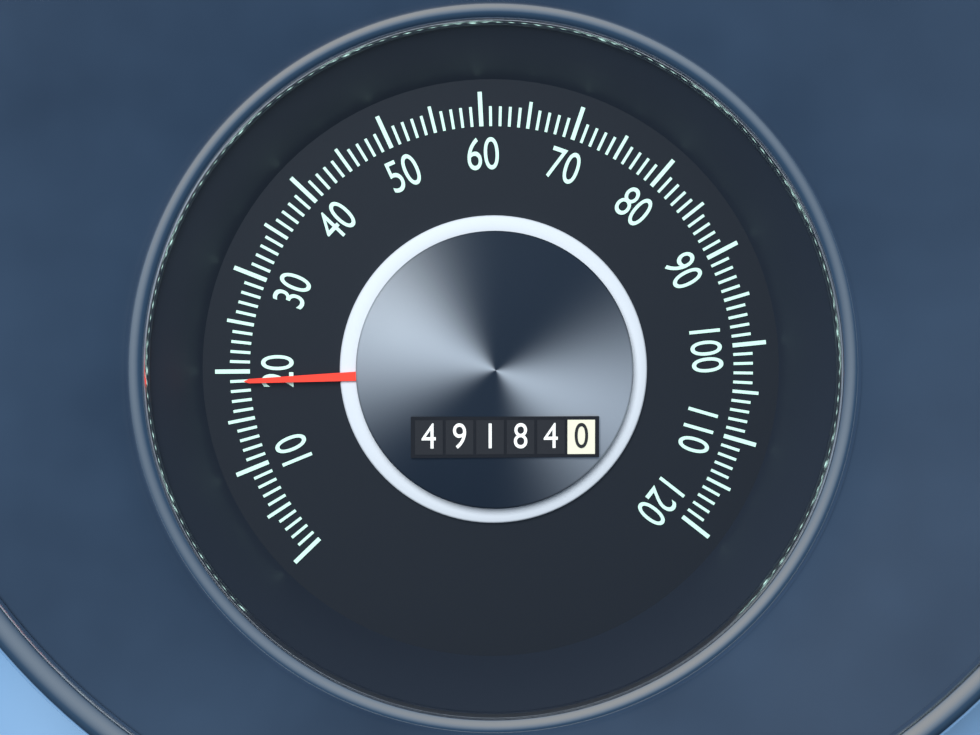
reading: 19 (no unit)
